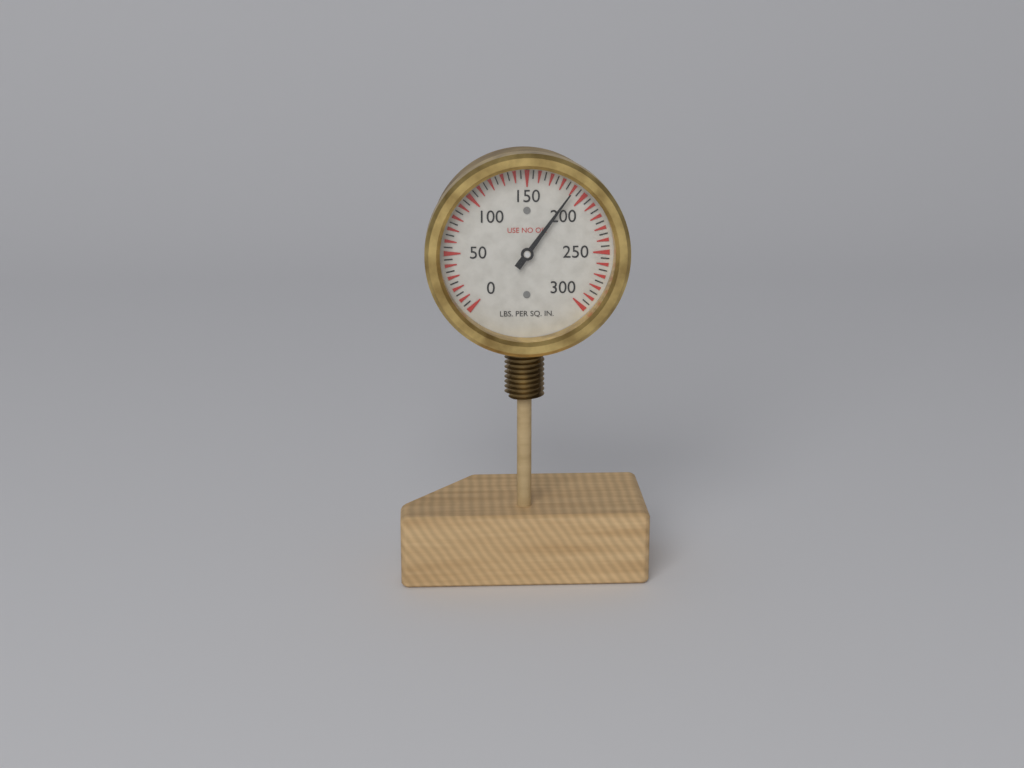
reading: 190 psi
